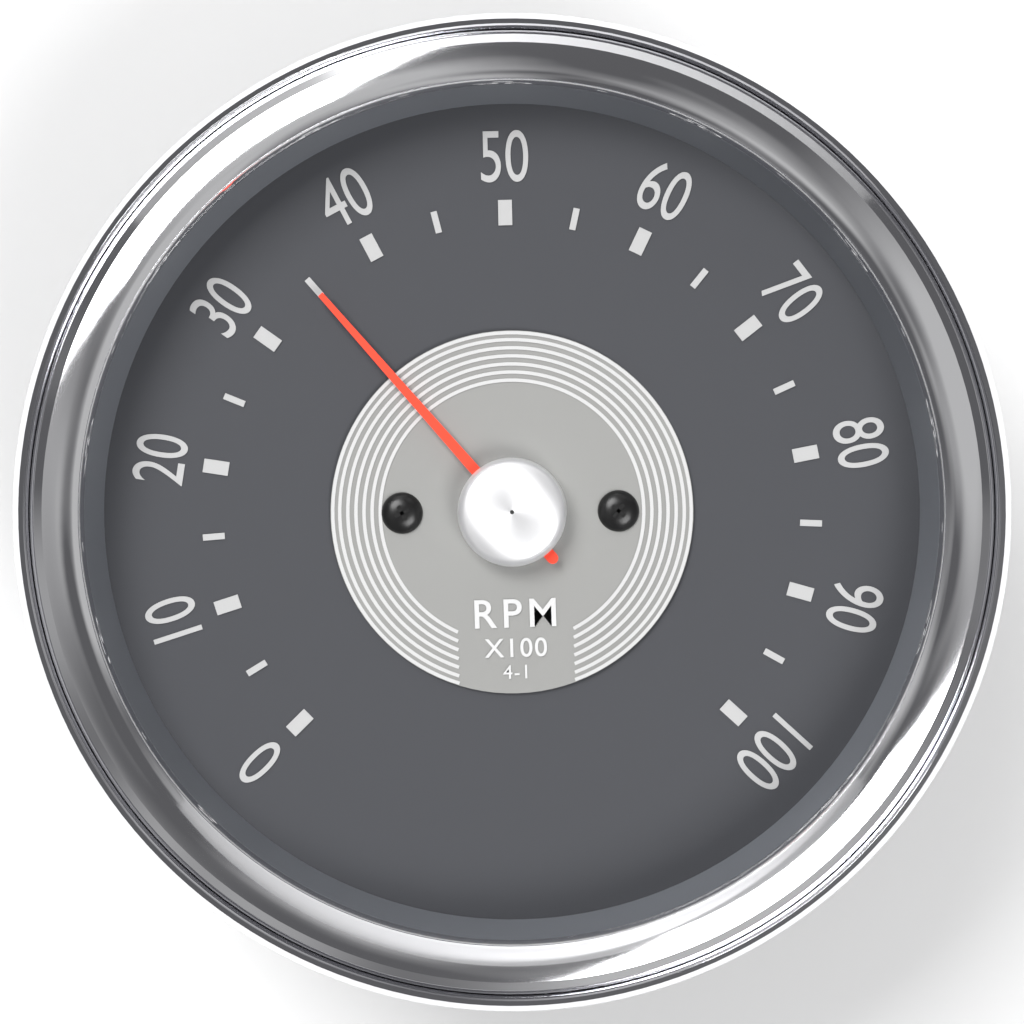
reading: 35 RPM x100
